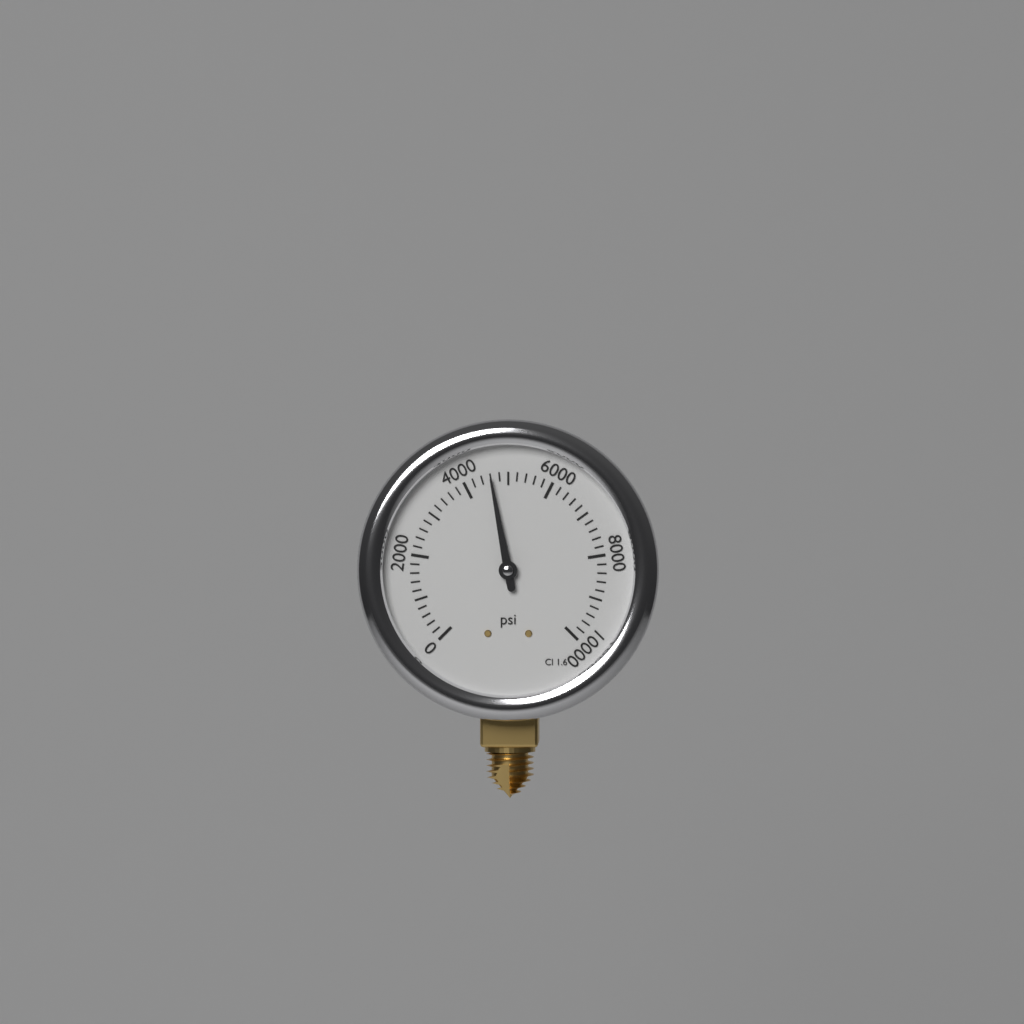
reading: 4600 psi
